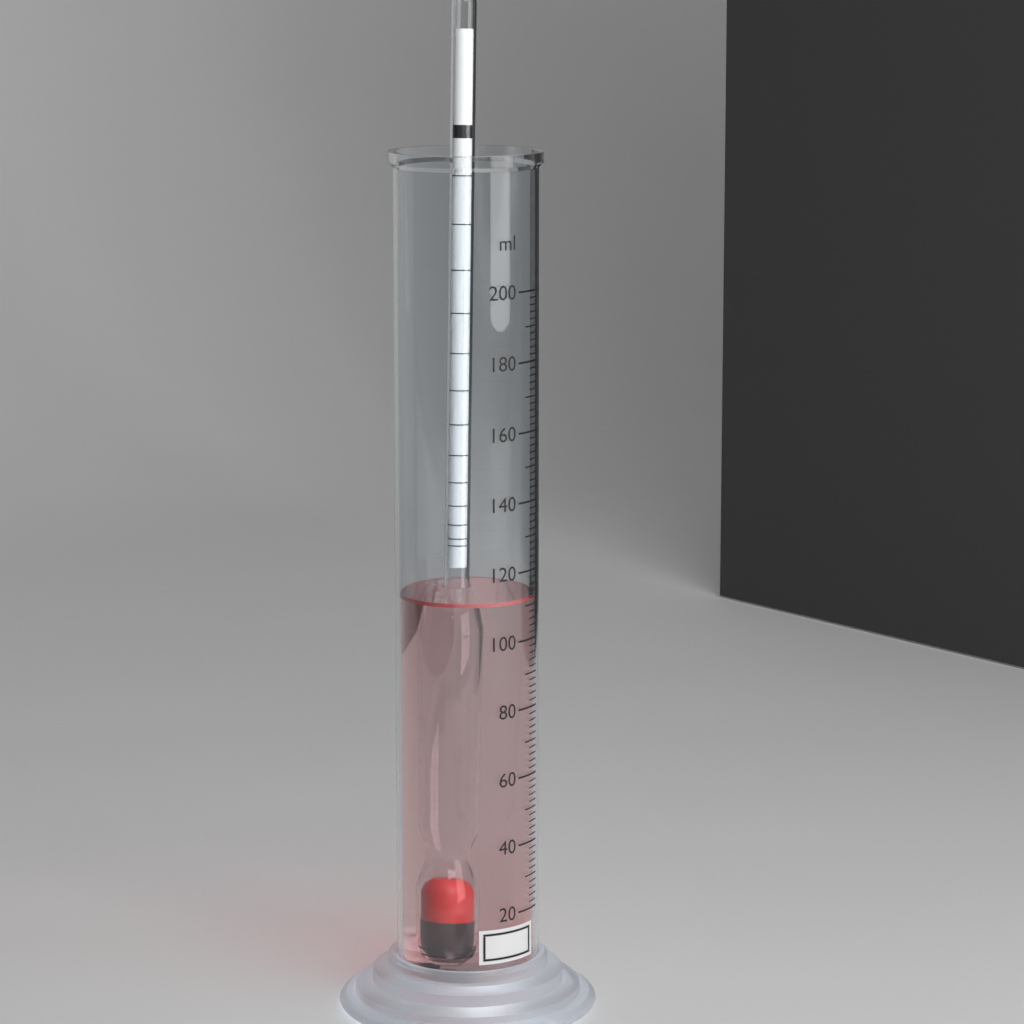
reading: 112 ml
